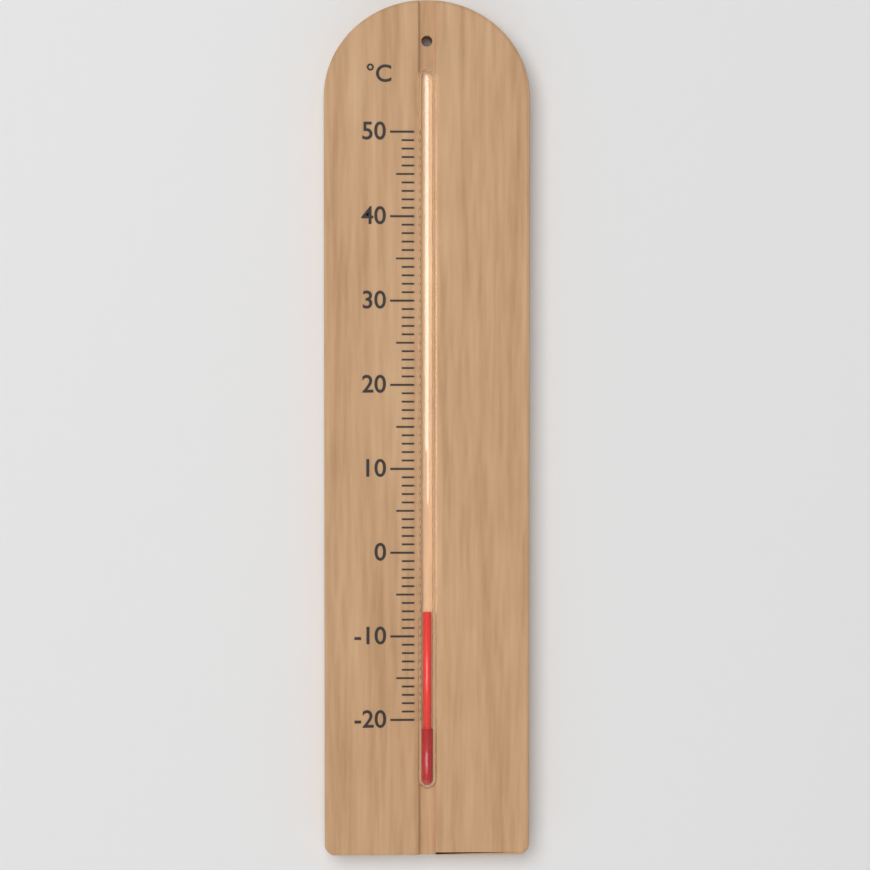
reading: -7 °C
